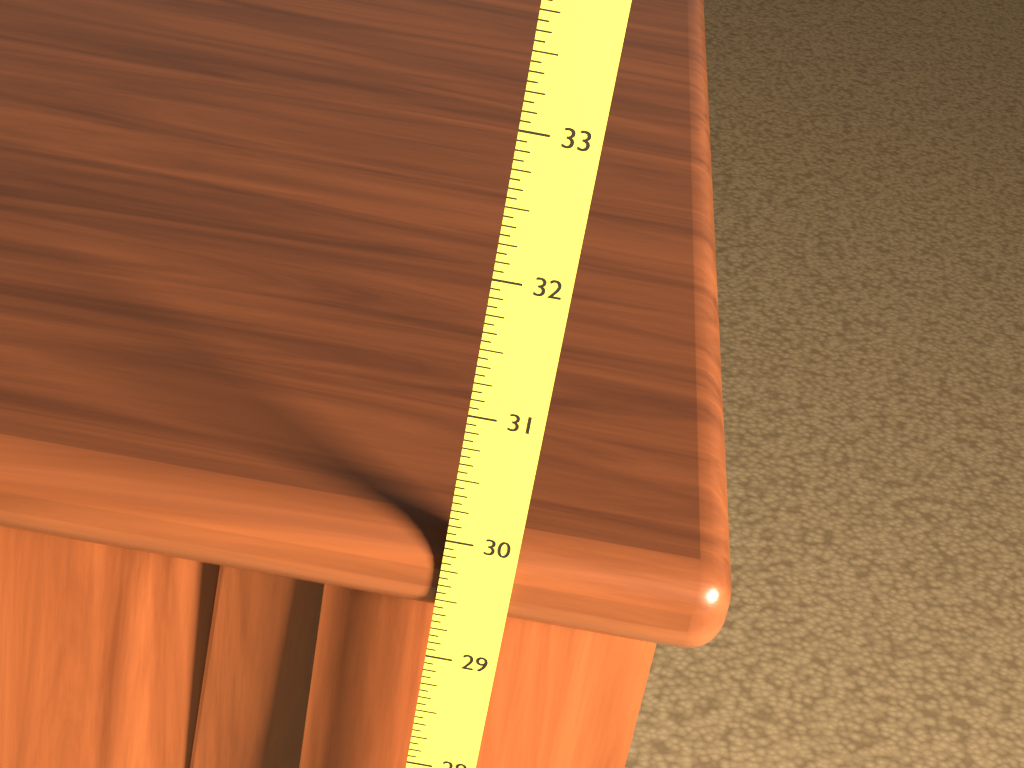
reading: 30.0000 (no unit)
